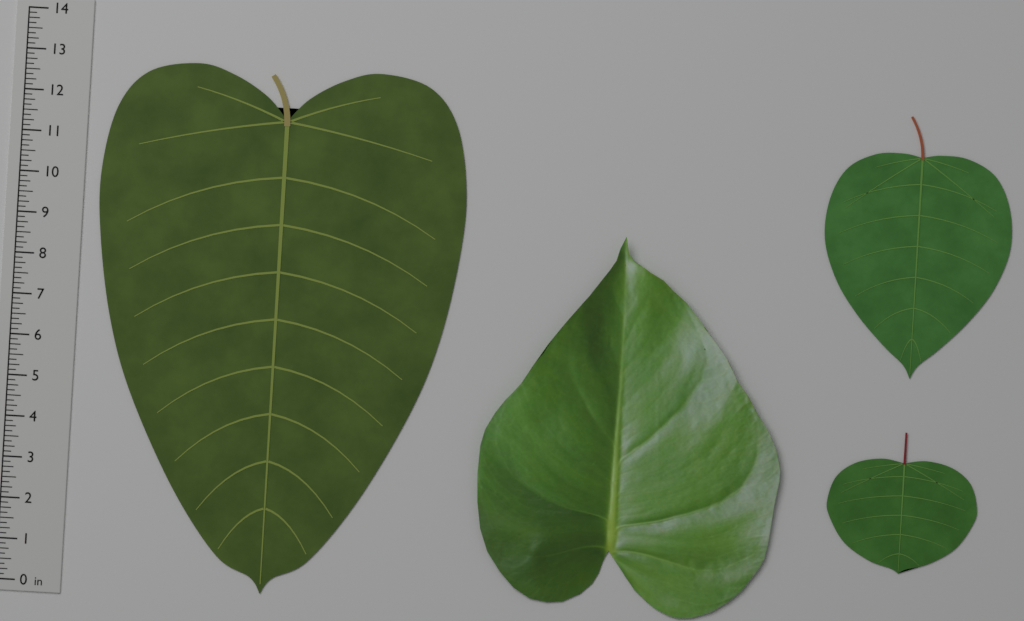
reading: 12.875 in
